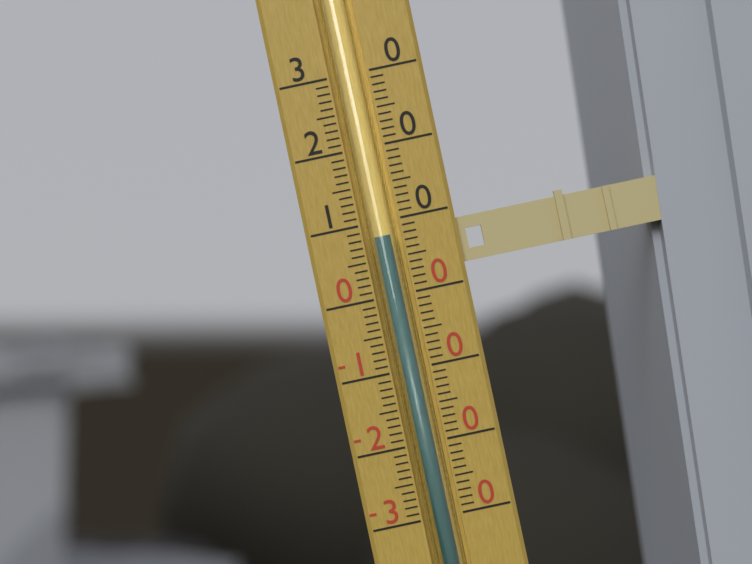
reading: 8 (no unit)
